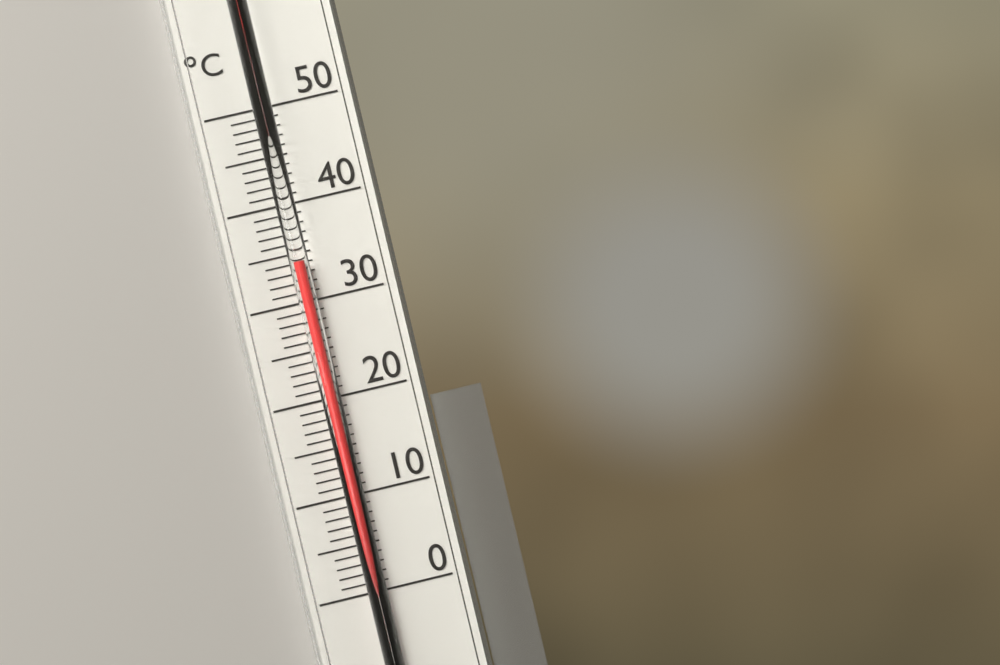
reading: 34 °C
